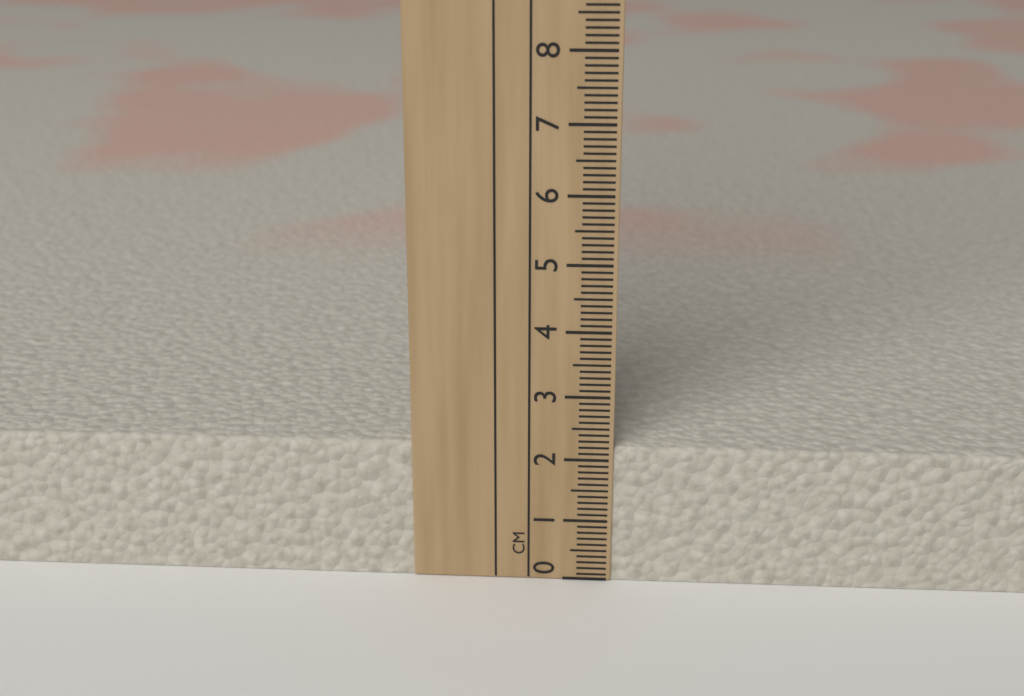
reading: 2.2 cm
